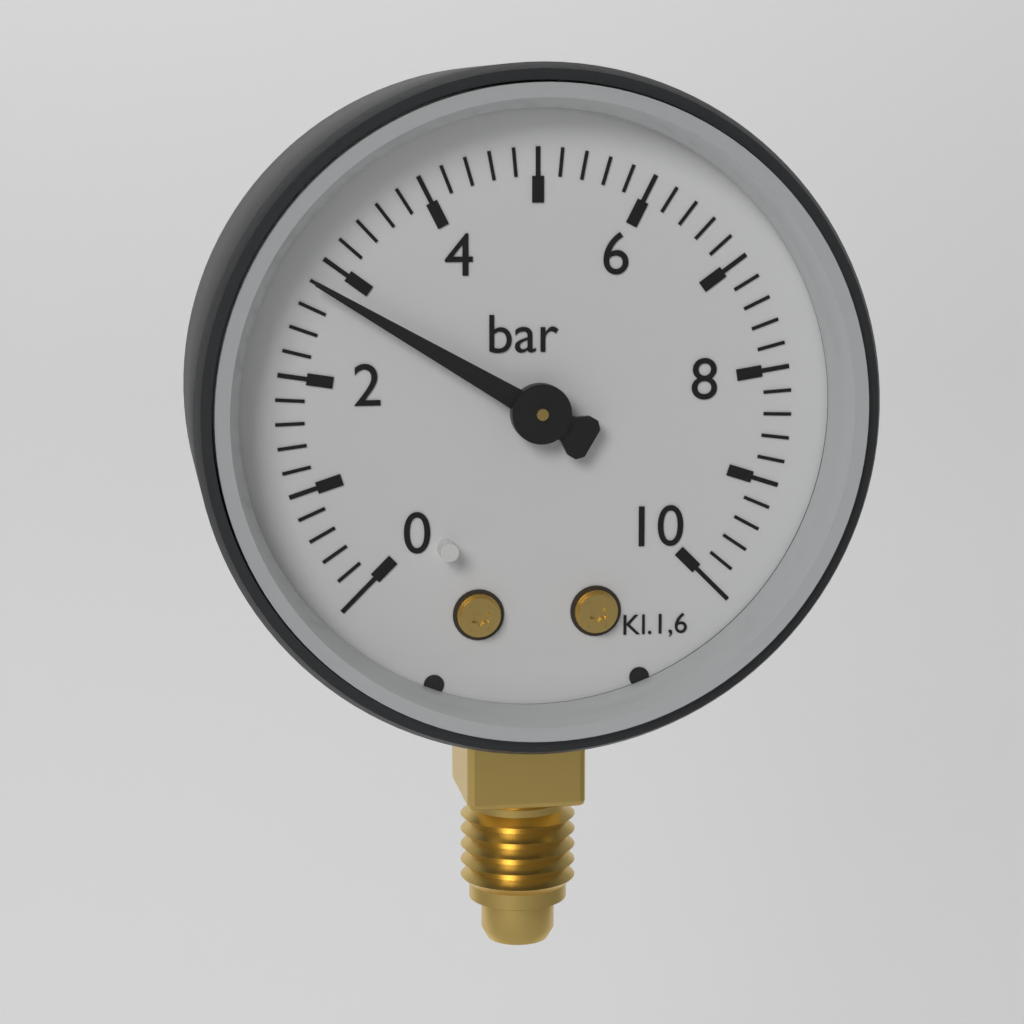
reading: 2.8 bar
